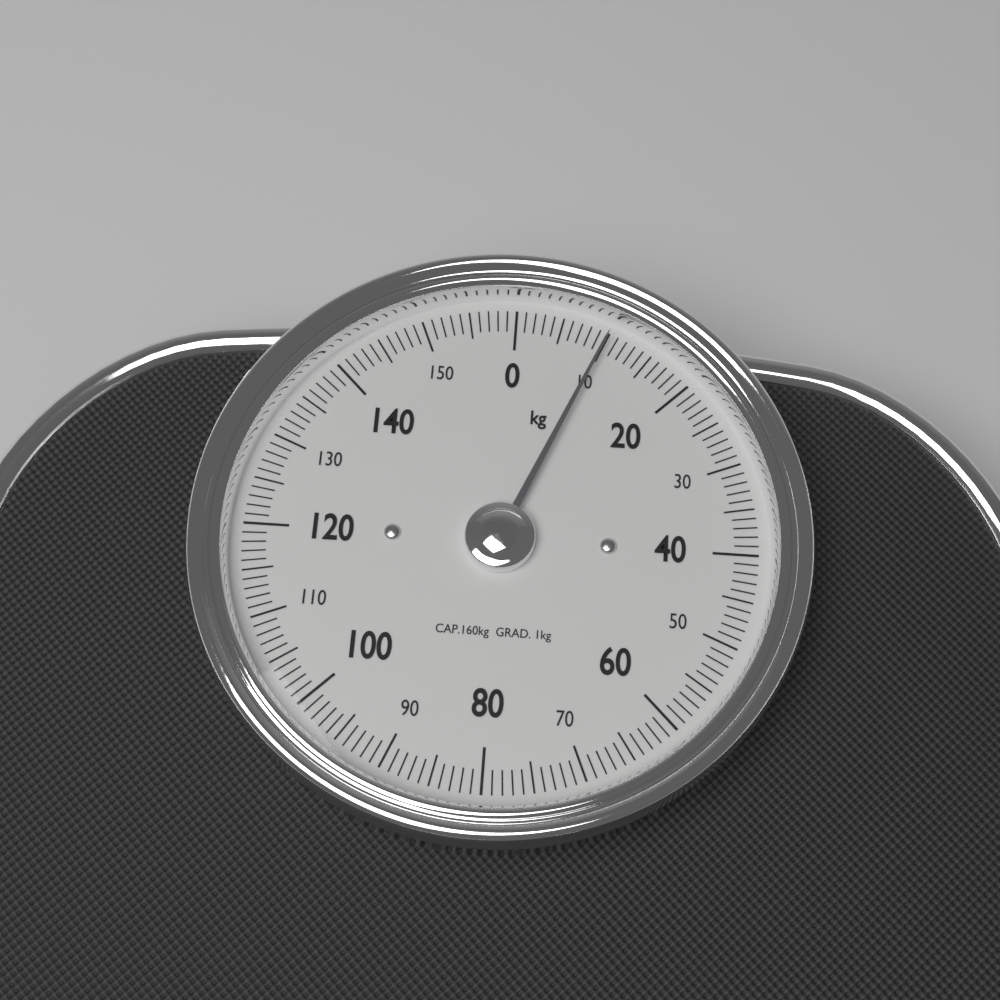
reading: 10 kg
